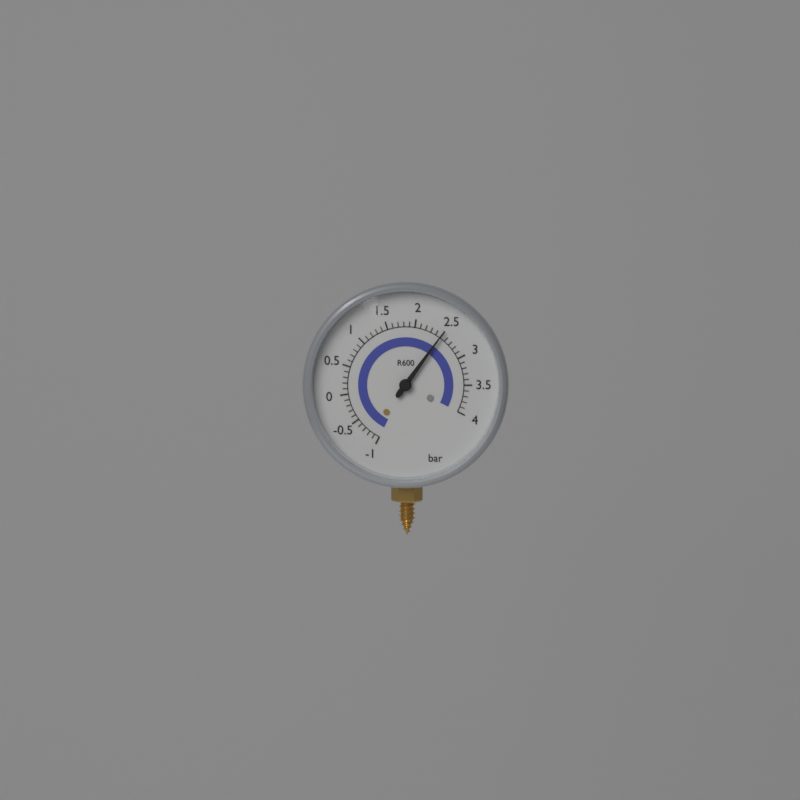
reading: 2.5 bar
